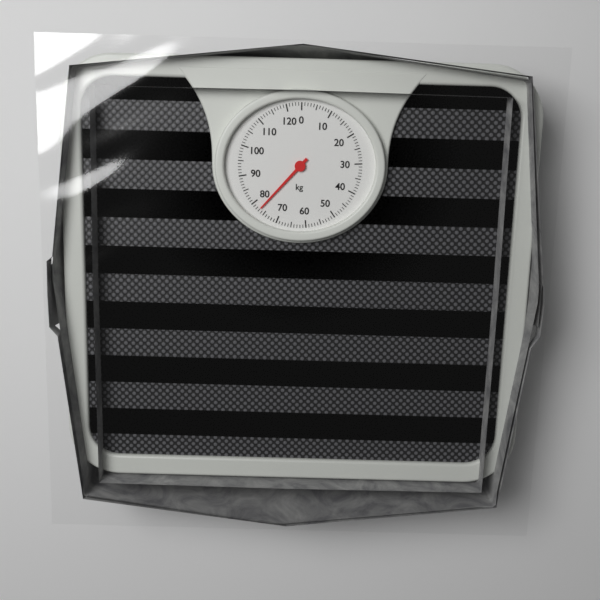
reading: 77 kg
